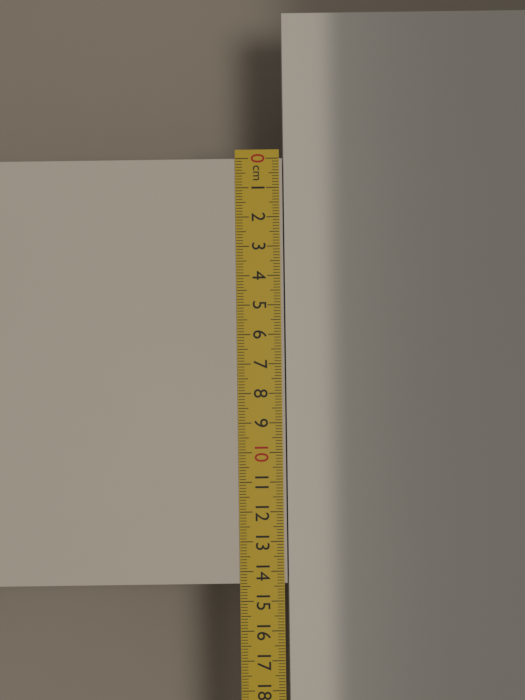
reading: 14.4 cm
